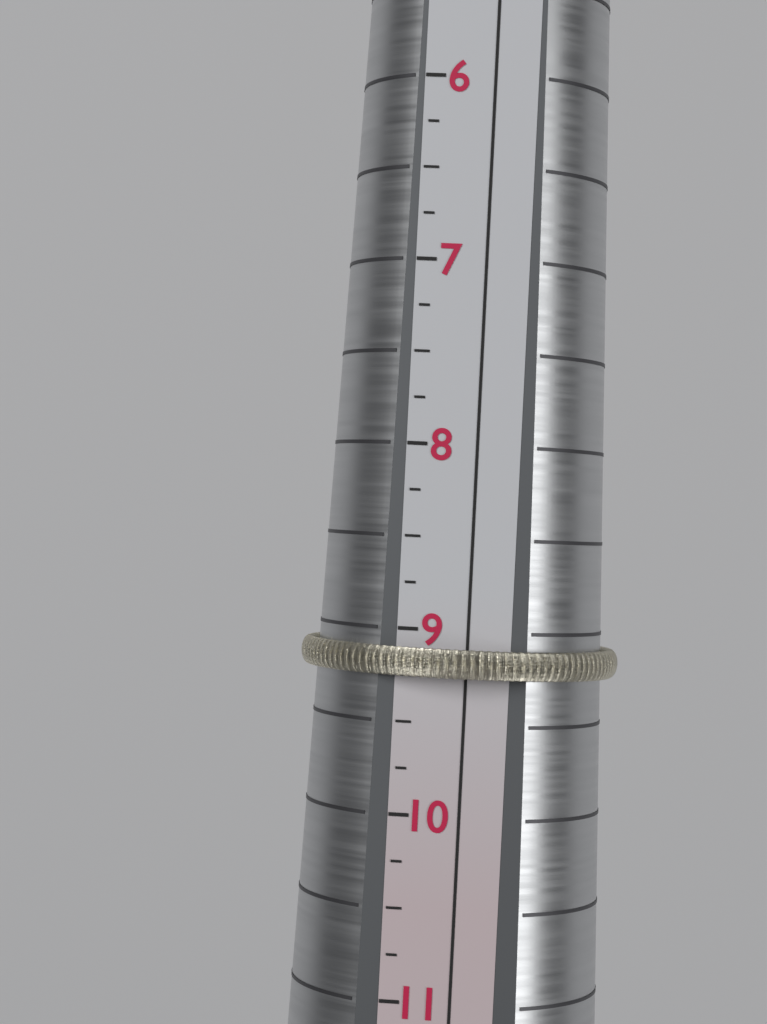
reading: 9.25 (no unit)
